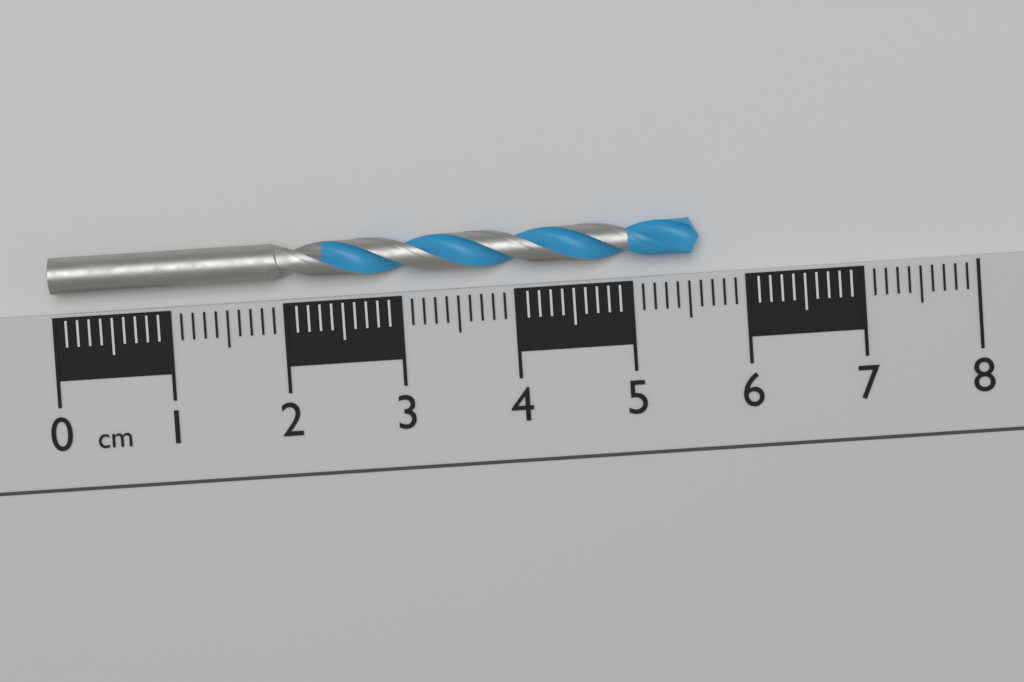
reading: 5.6 cm
